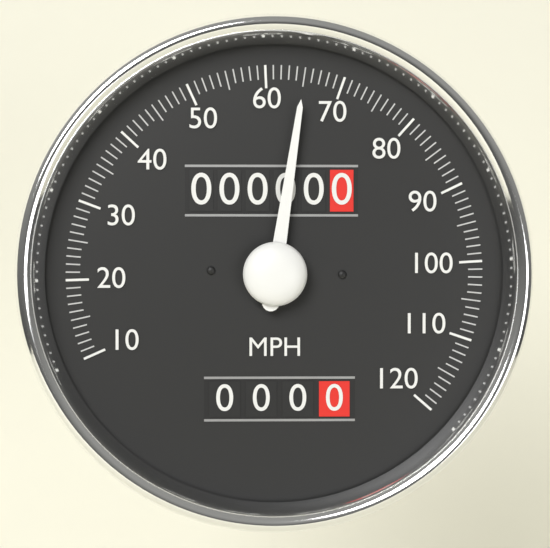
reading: 65 MPH
